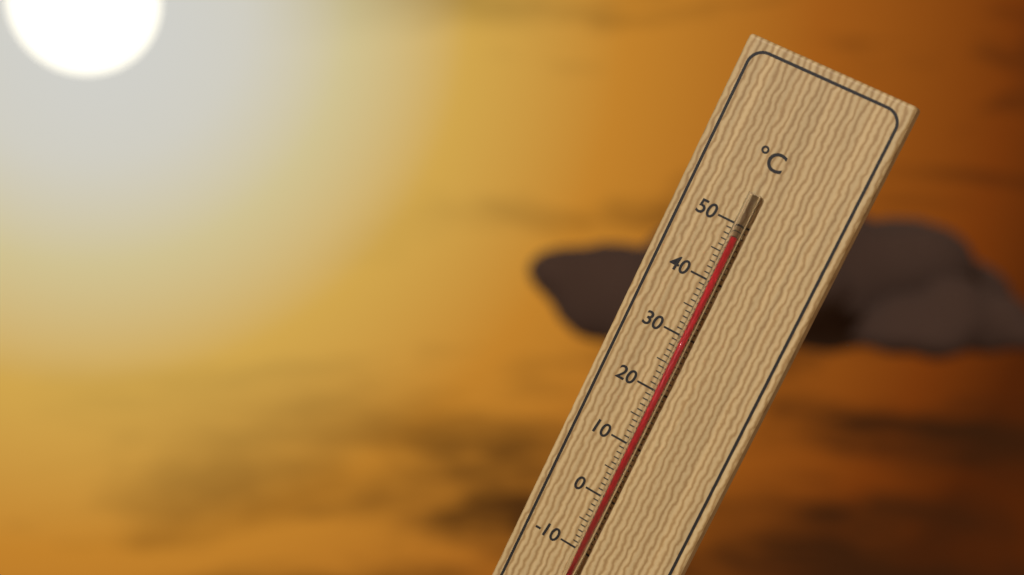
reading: 48 °C
